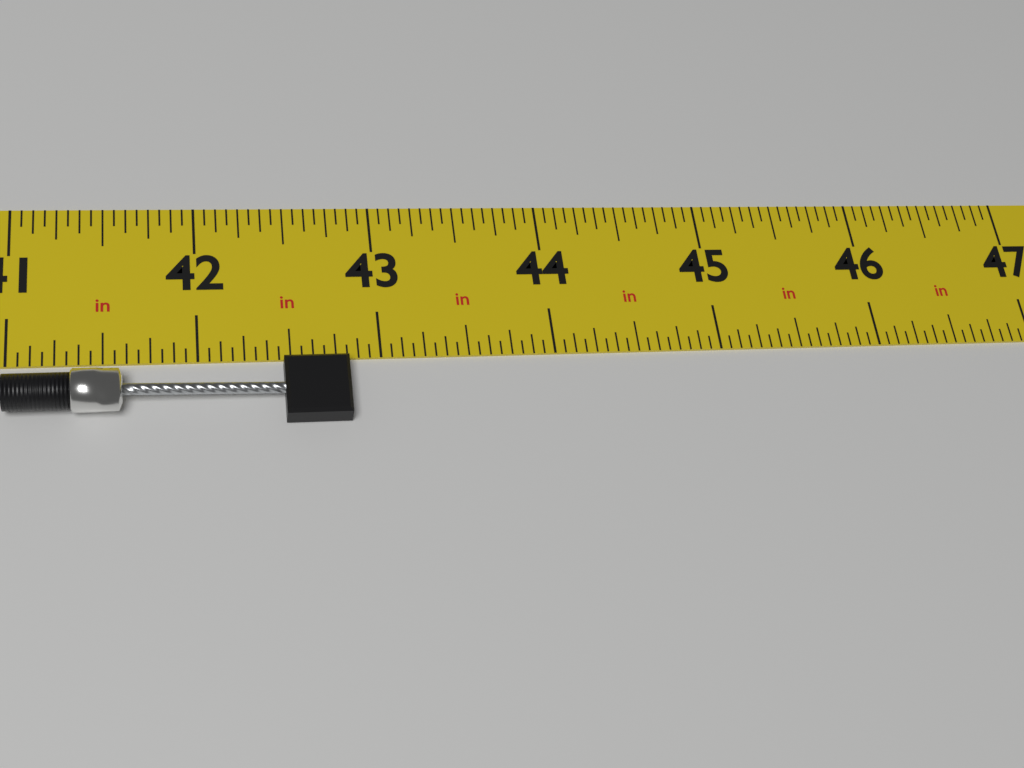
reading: 42.8125 in
